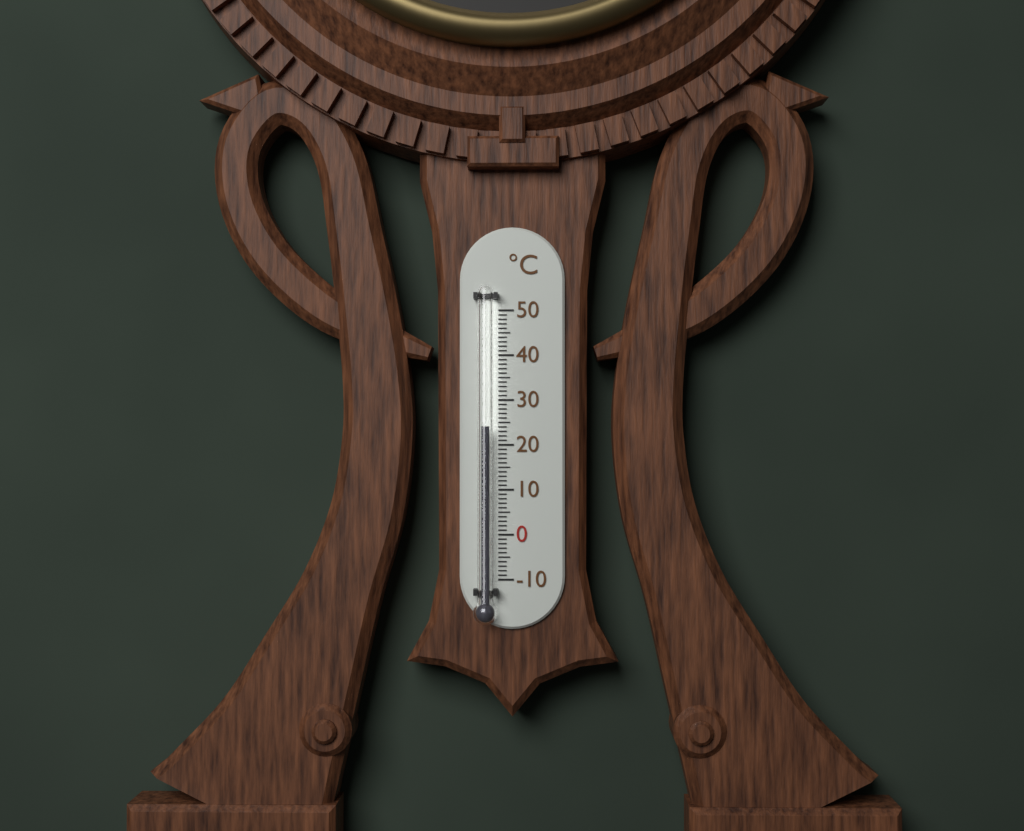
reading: 24 °C
